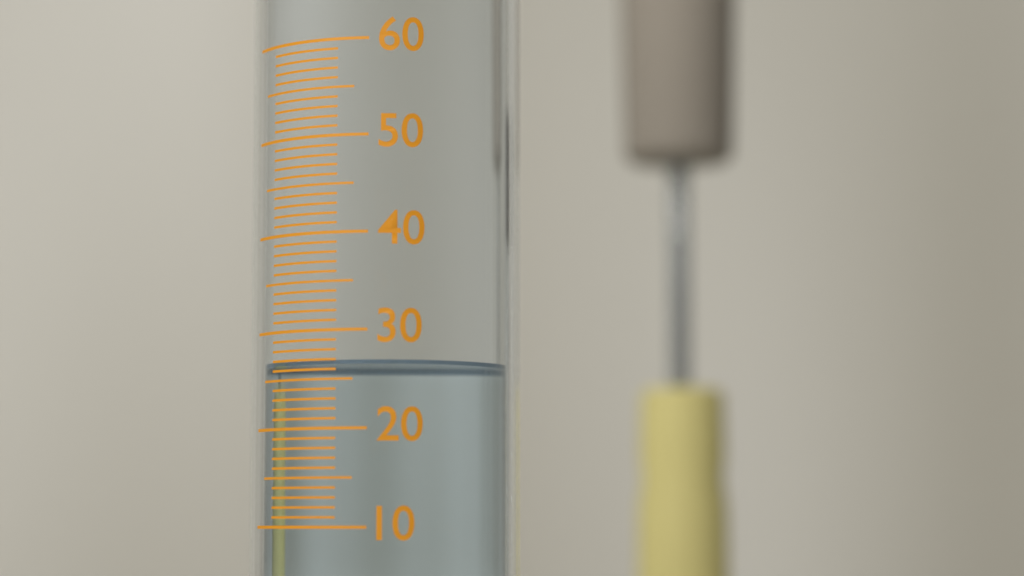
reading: 27 (no unit)
